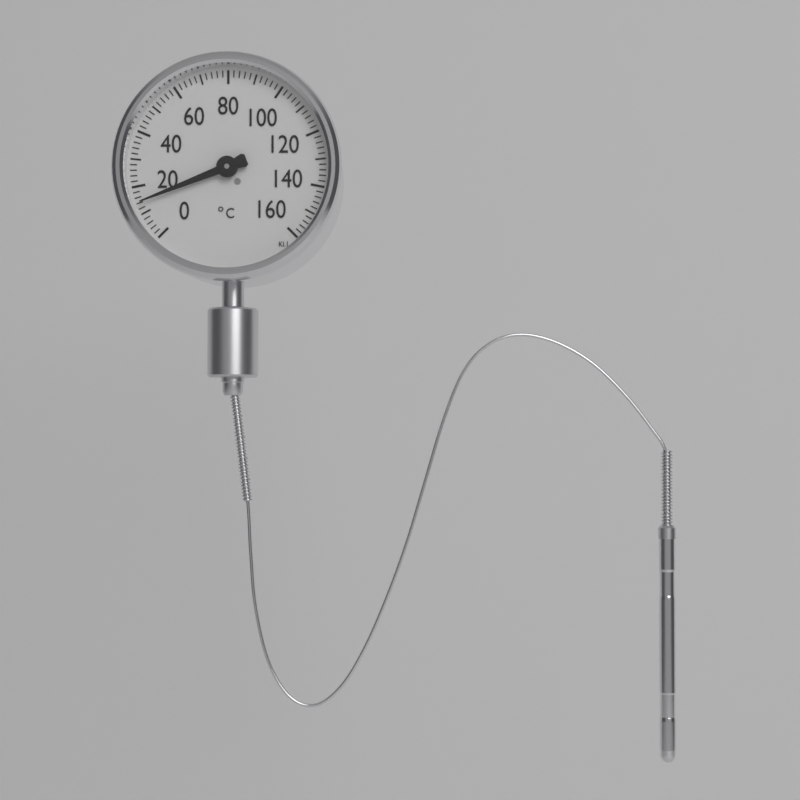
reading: 14 °C
